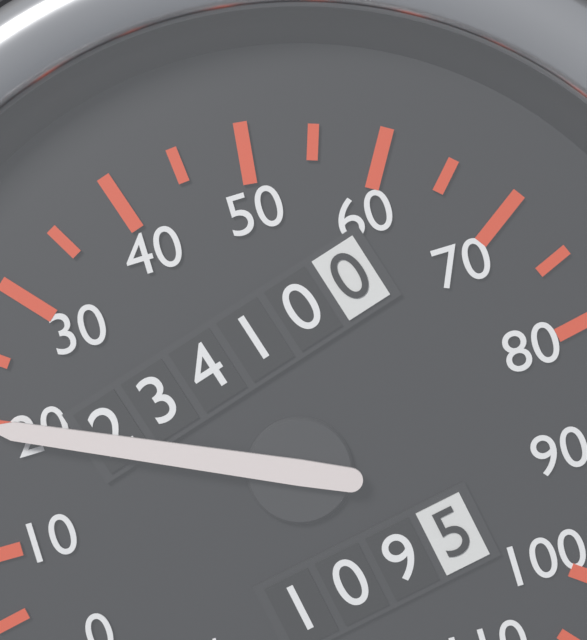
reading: 20 mph
